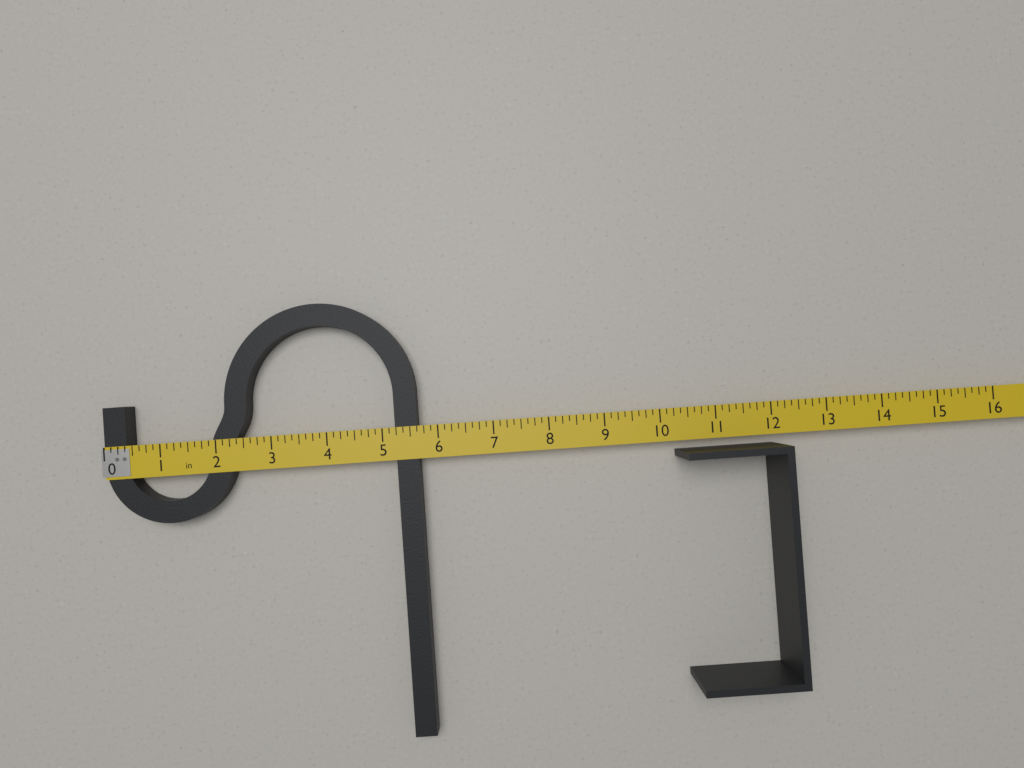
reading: 5.625 in
